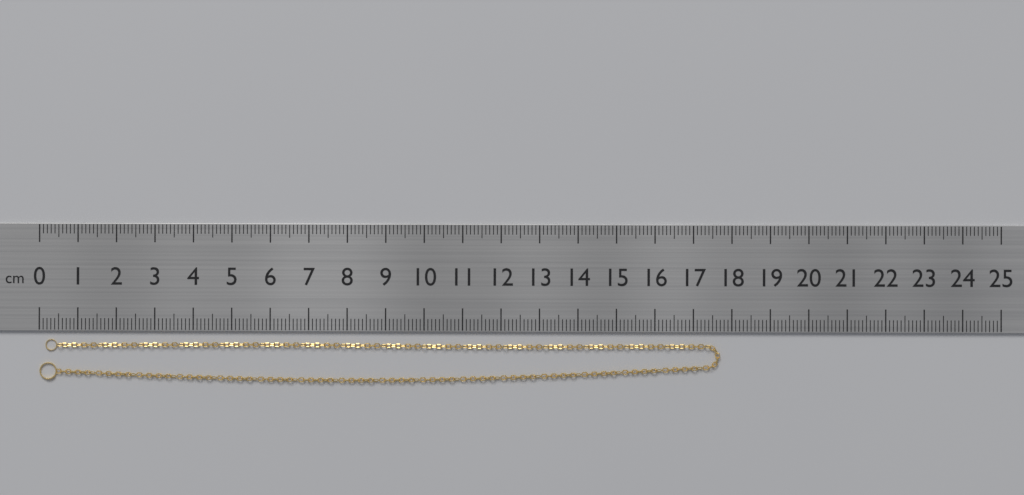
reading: 17.7 cm
